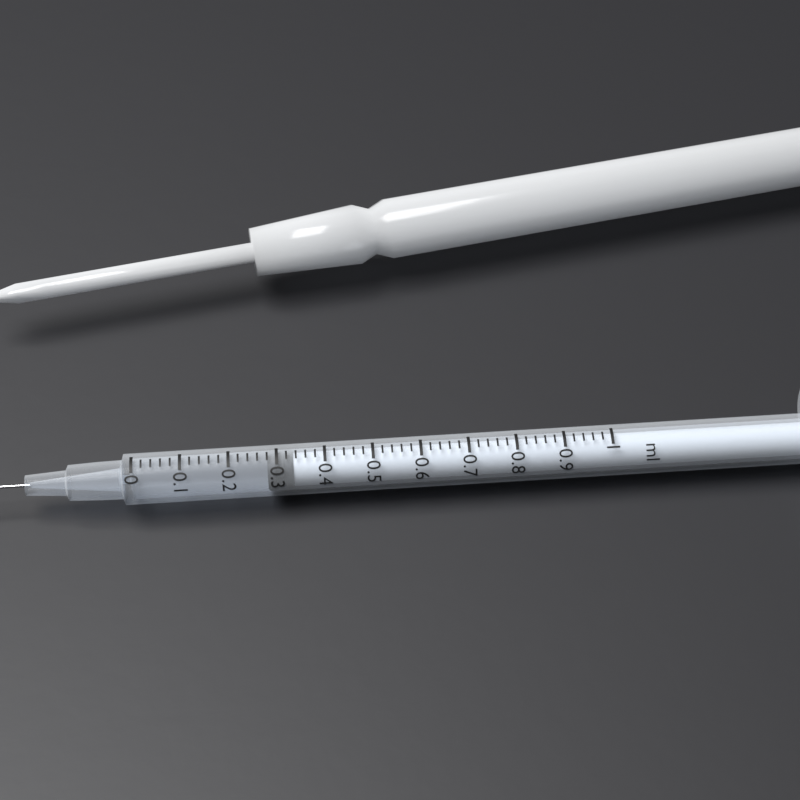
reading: 0.28 ml
